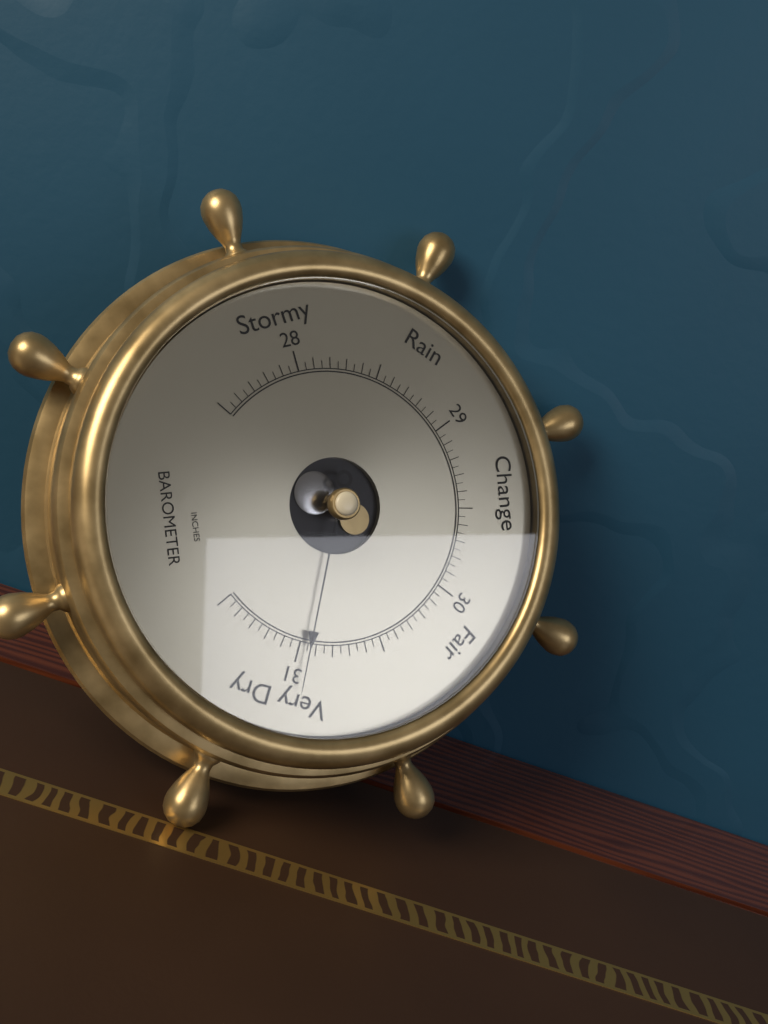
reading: 30.95 inHg
